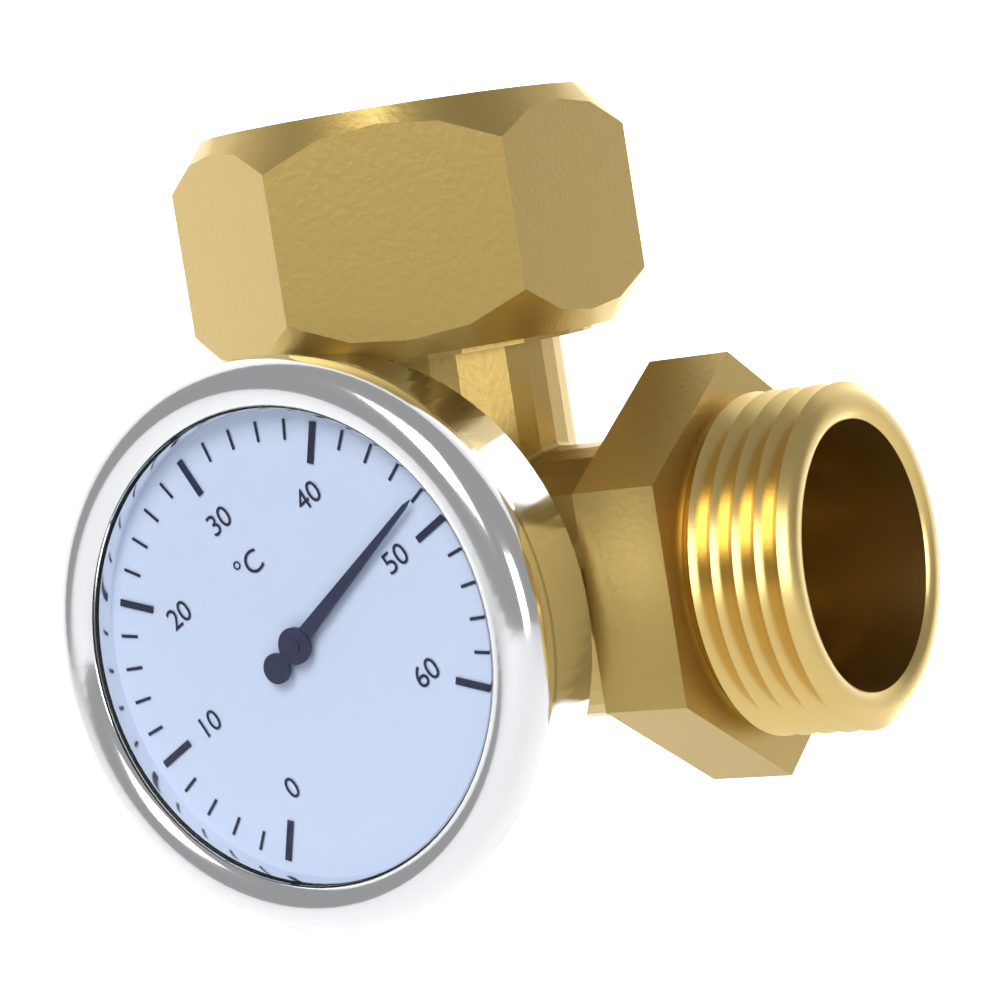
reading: 48 °C
